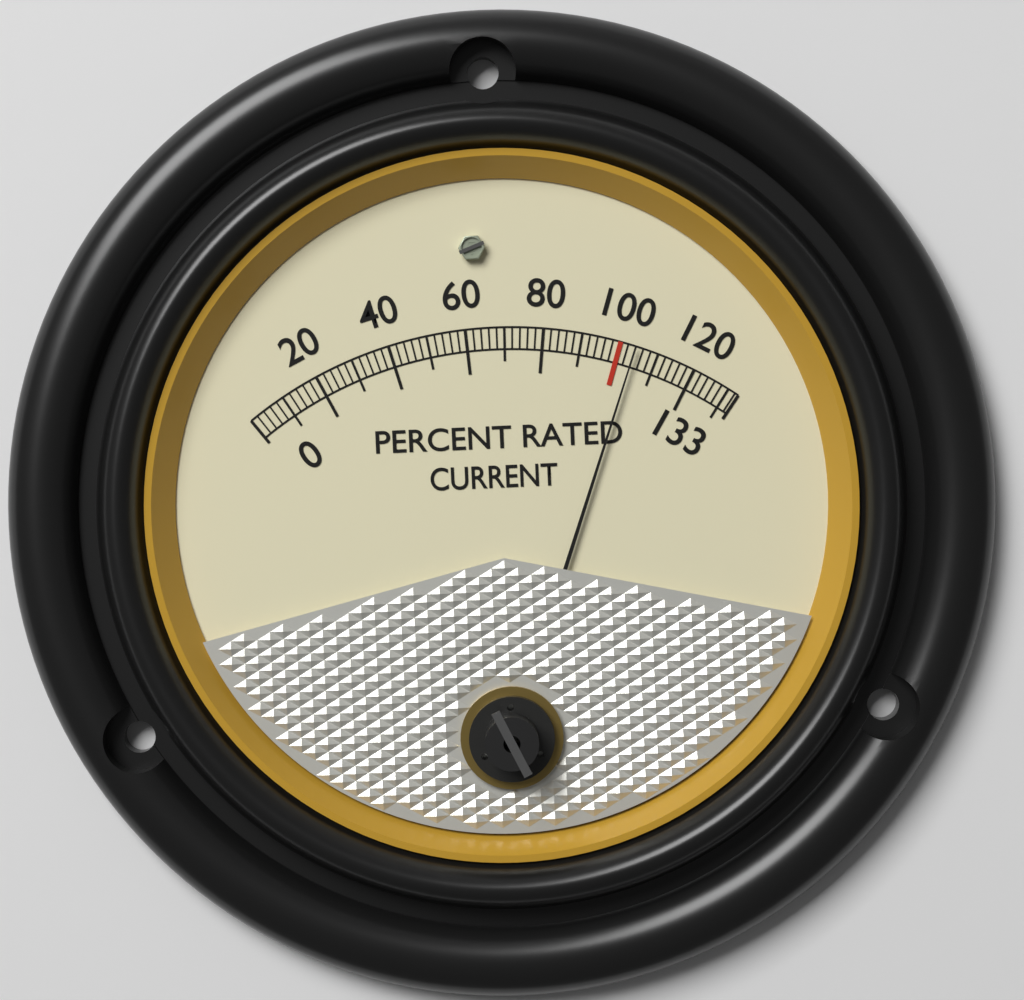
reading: 104 %
